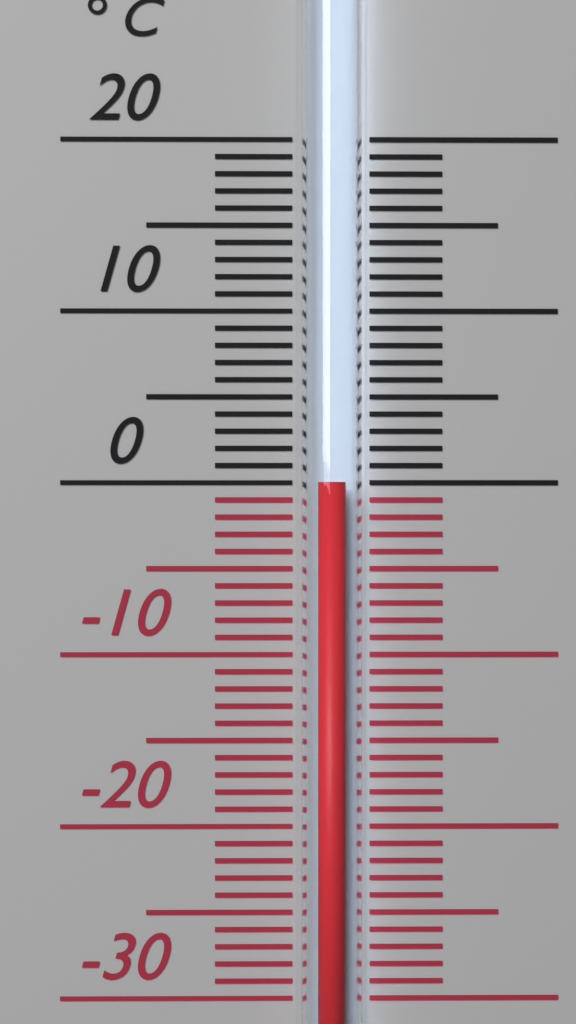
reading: 0 °C
